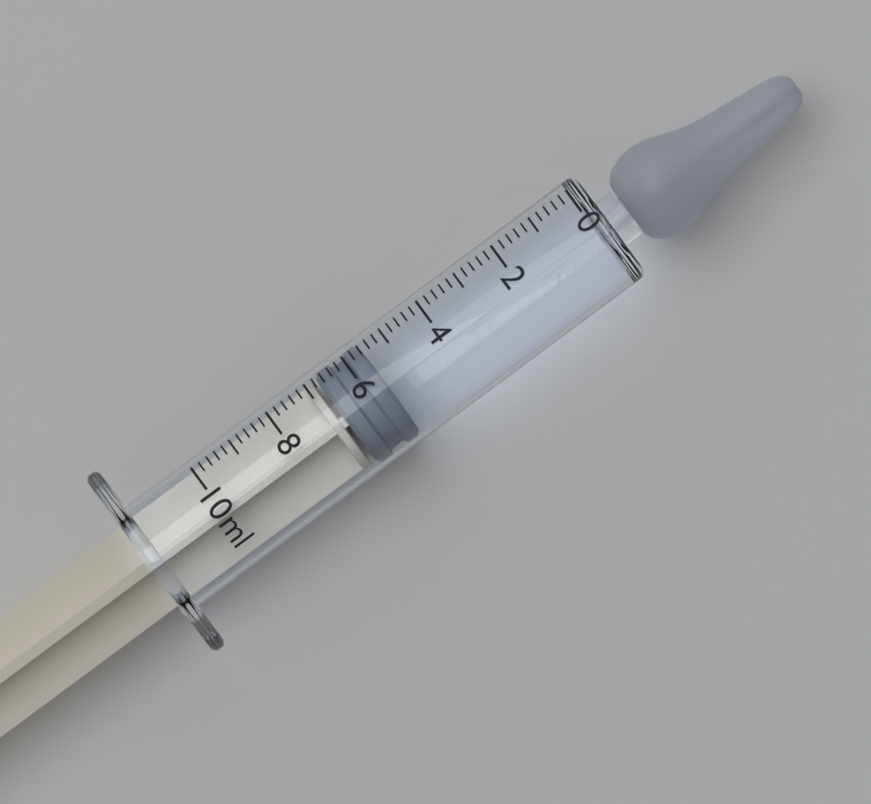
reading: 5.6 ml
